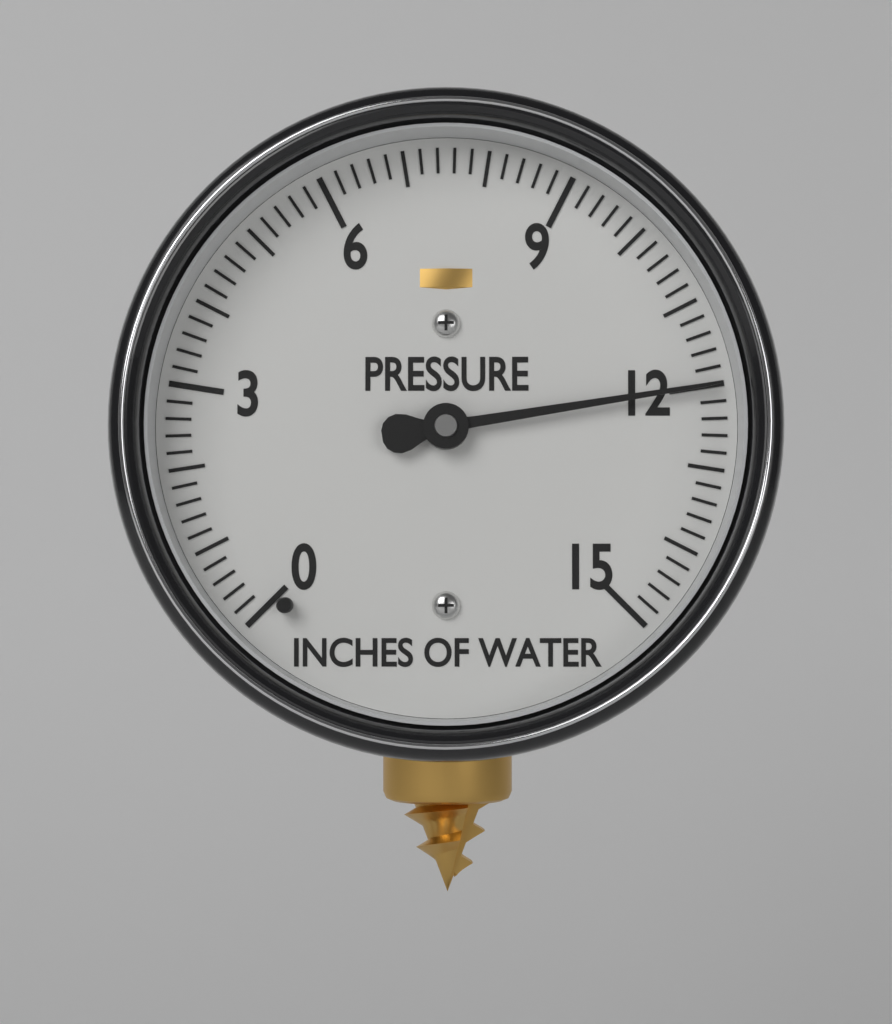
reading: 12.0 inches of water
